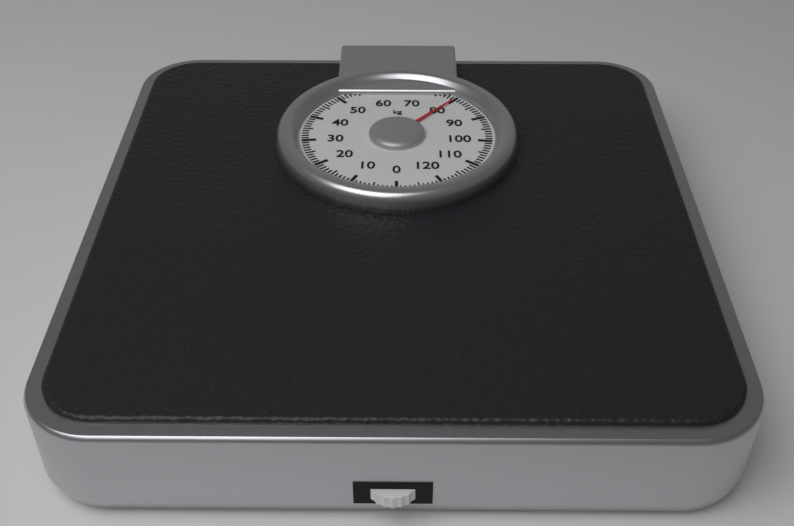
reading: 80 kg
